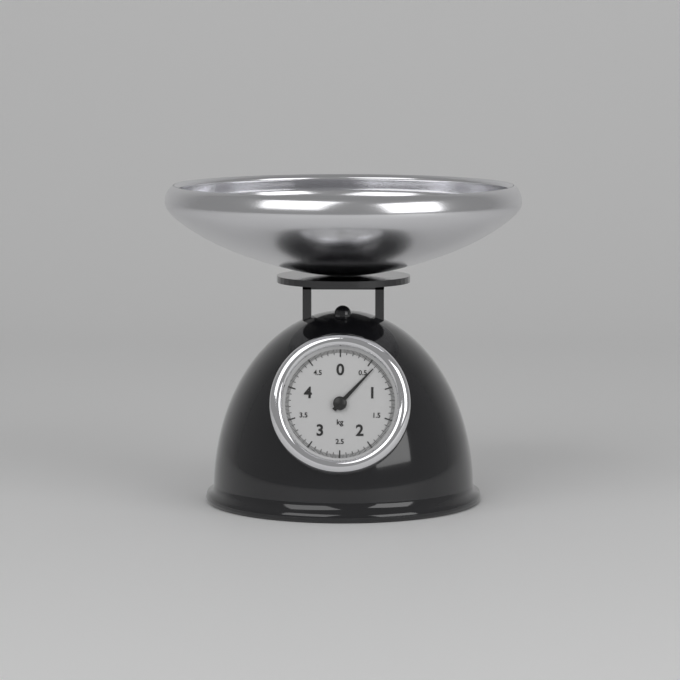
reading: 0.60 kg
